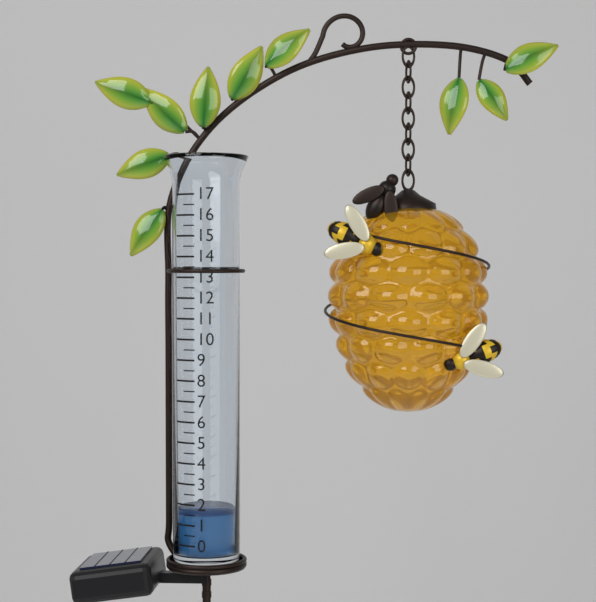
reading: 1.5 (no unit)
